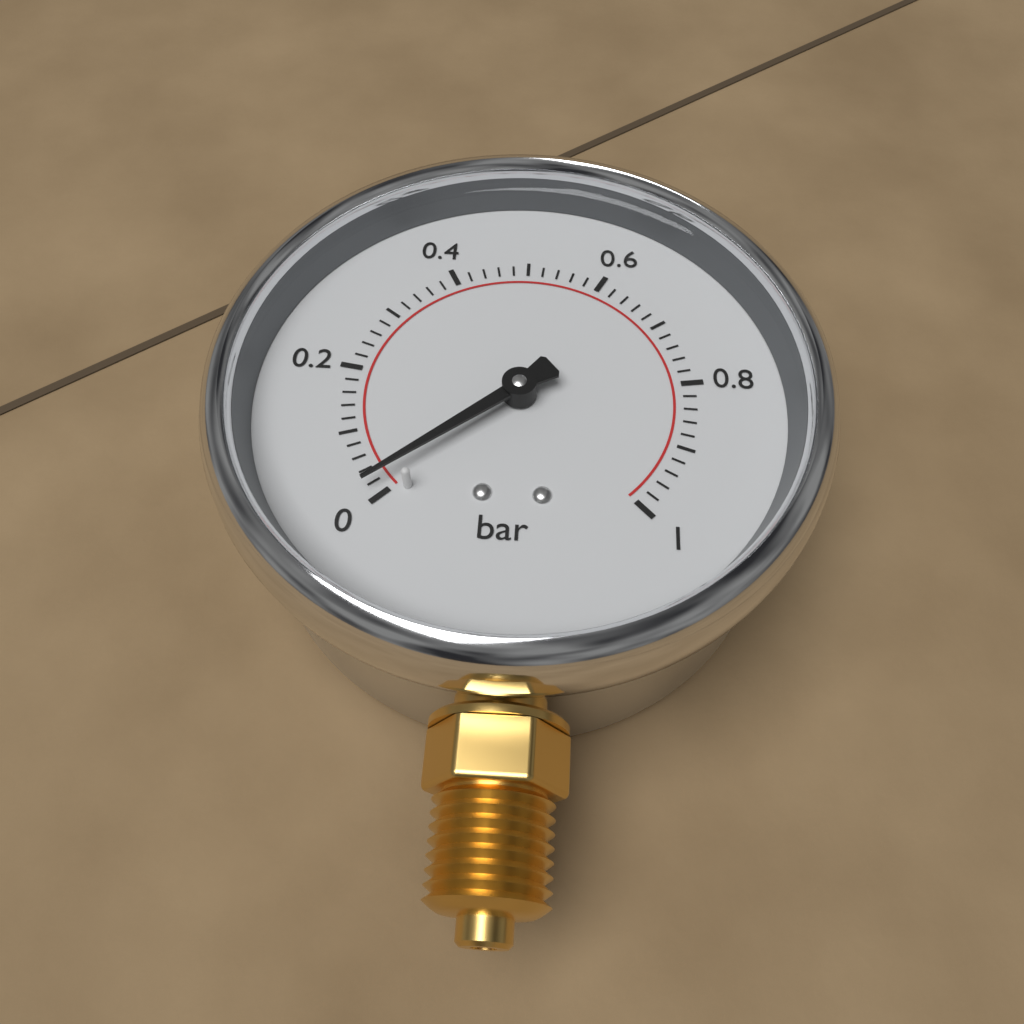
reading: 0.02 bar
